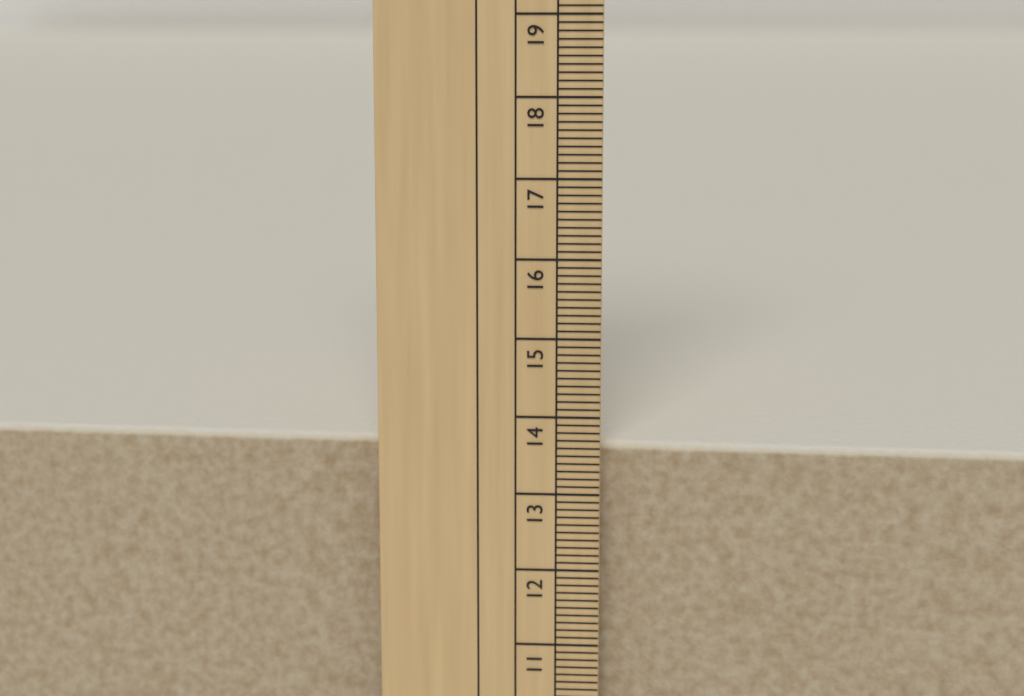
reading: 13.6 cm
